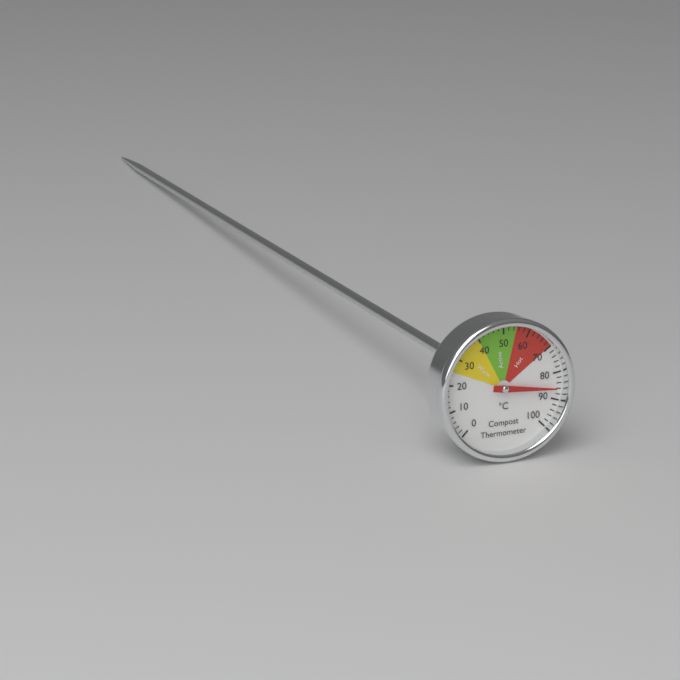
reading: 86 °C
